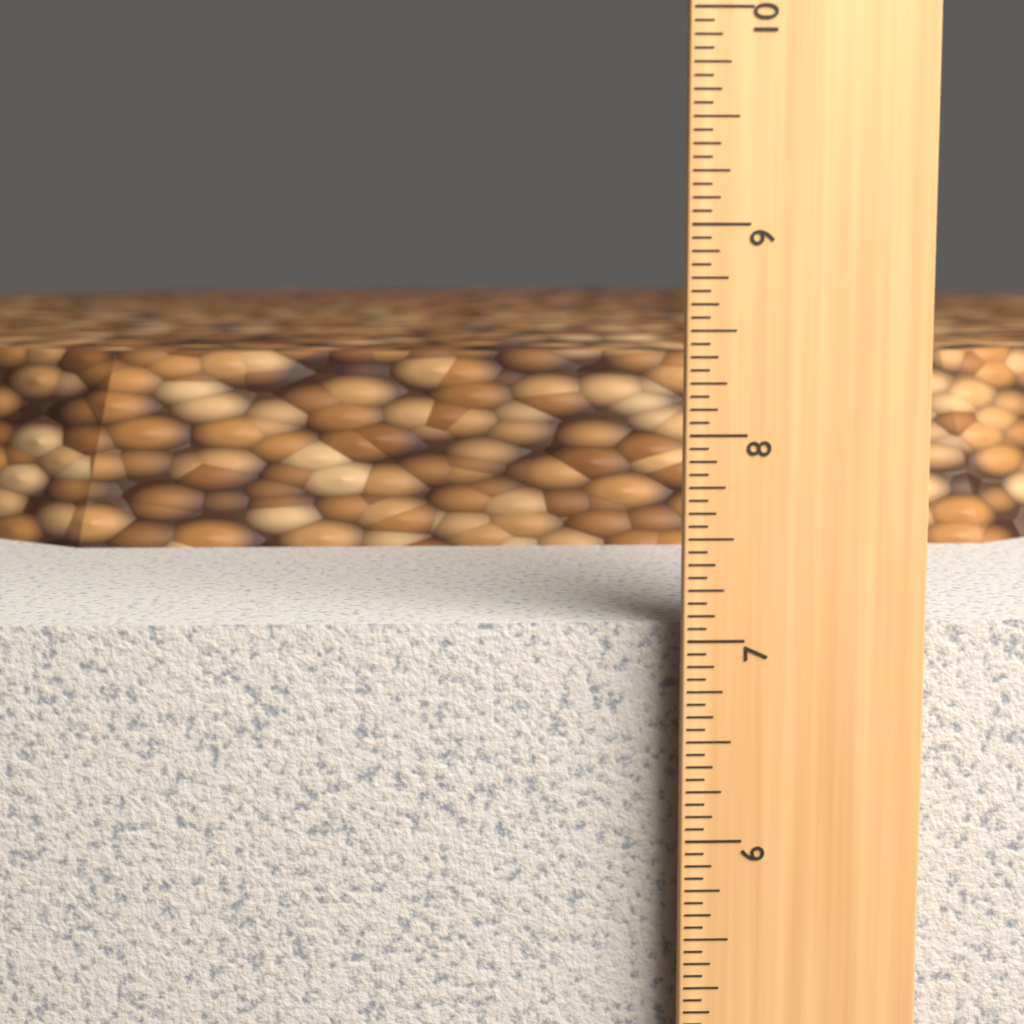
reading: 7.0625 in
